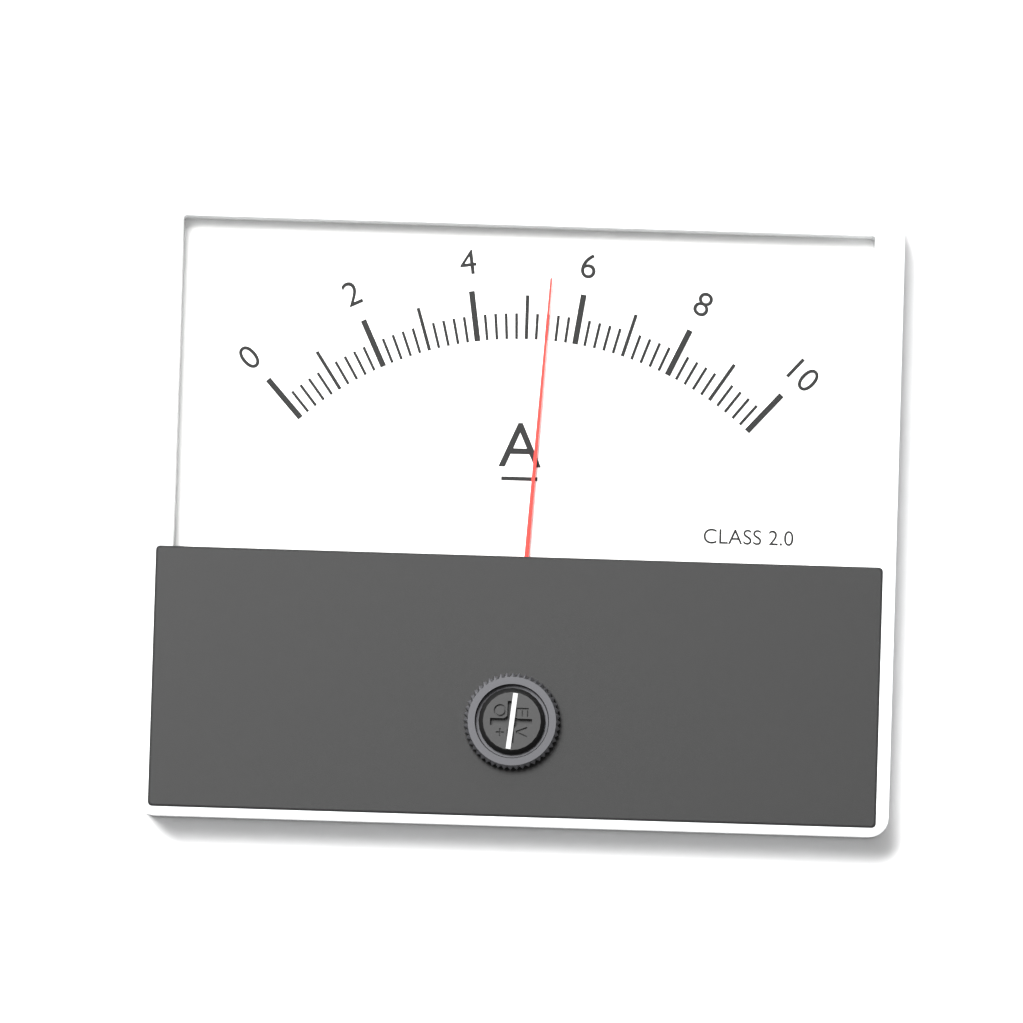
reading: 5.4 A
